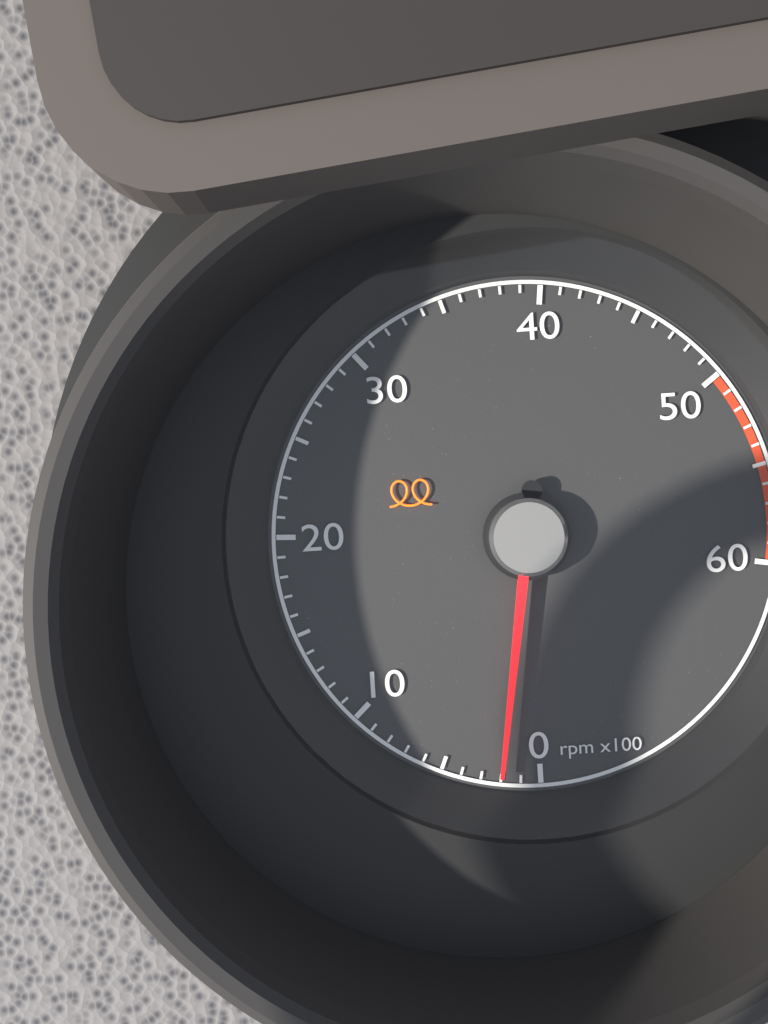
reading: 200 rpm
